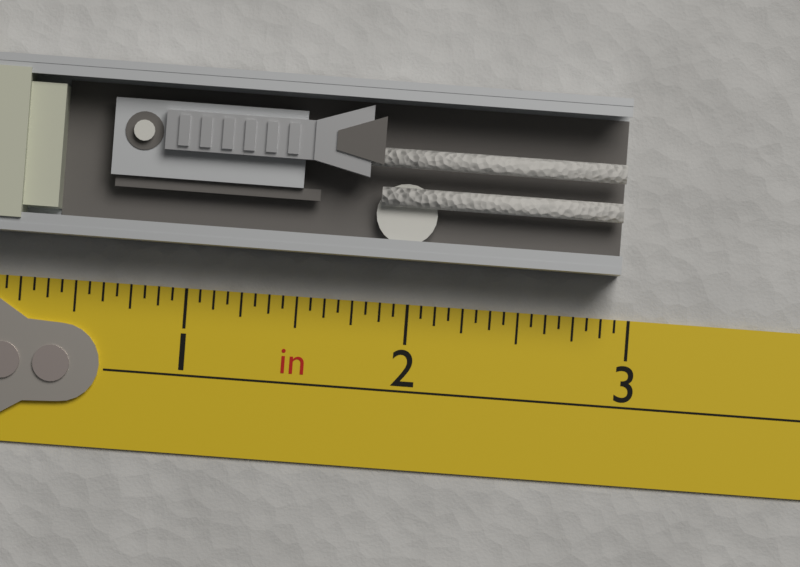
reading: 2.9375 in
